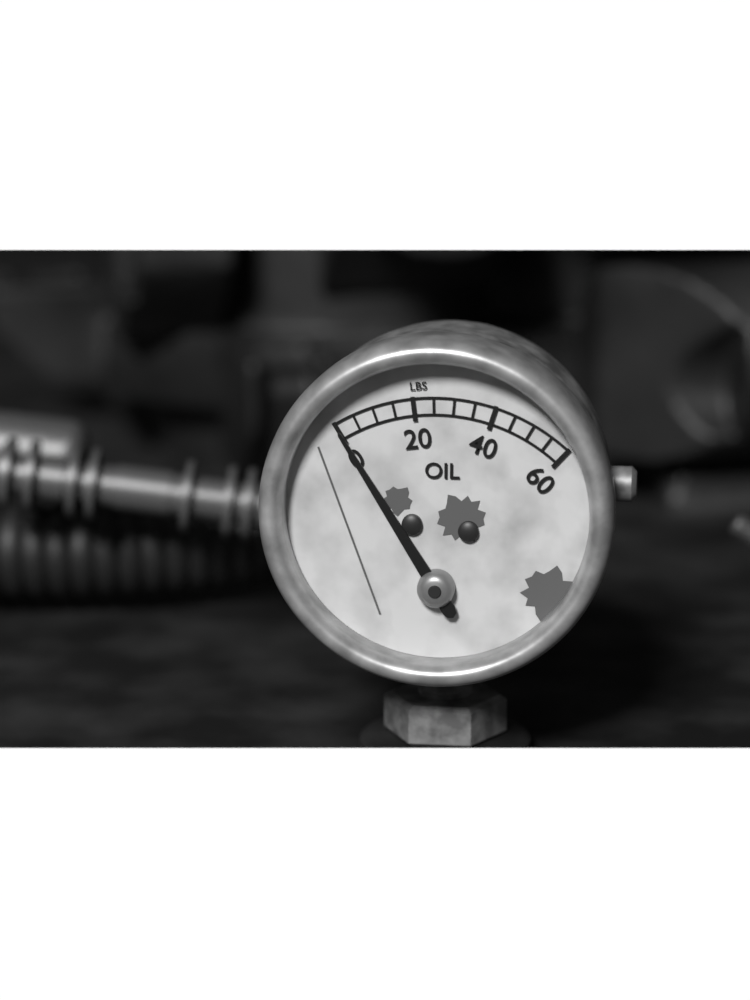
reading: 0 lbs
